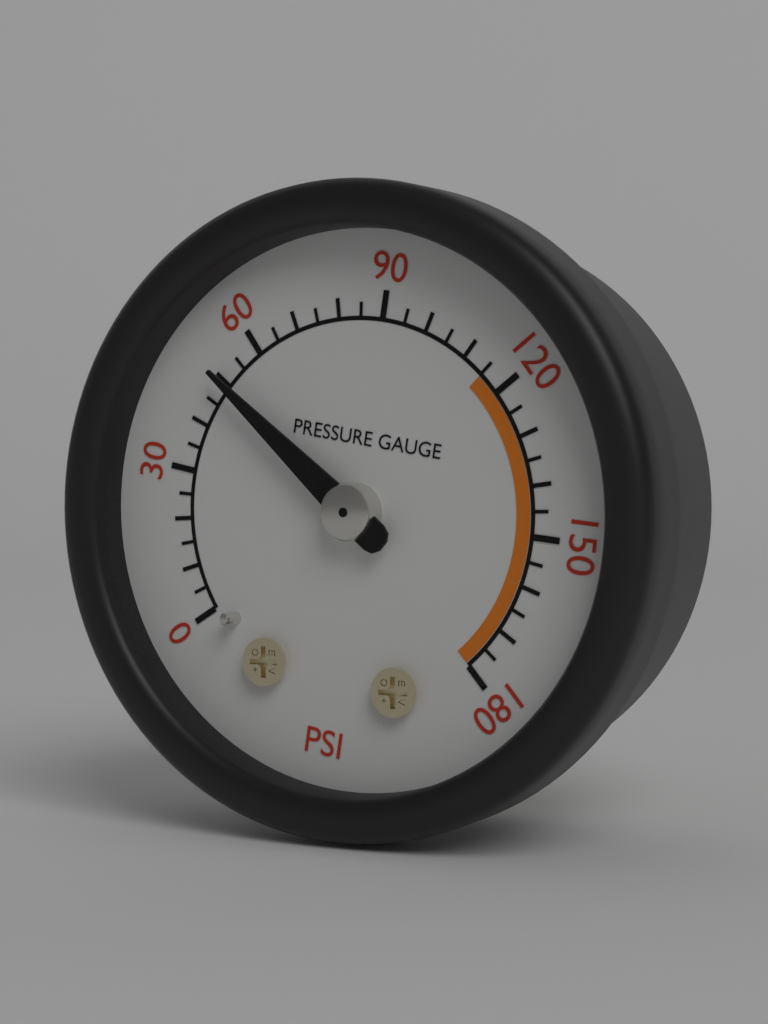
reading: 50 psi
